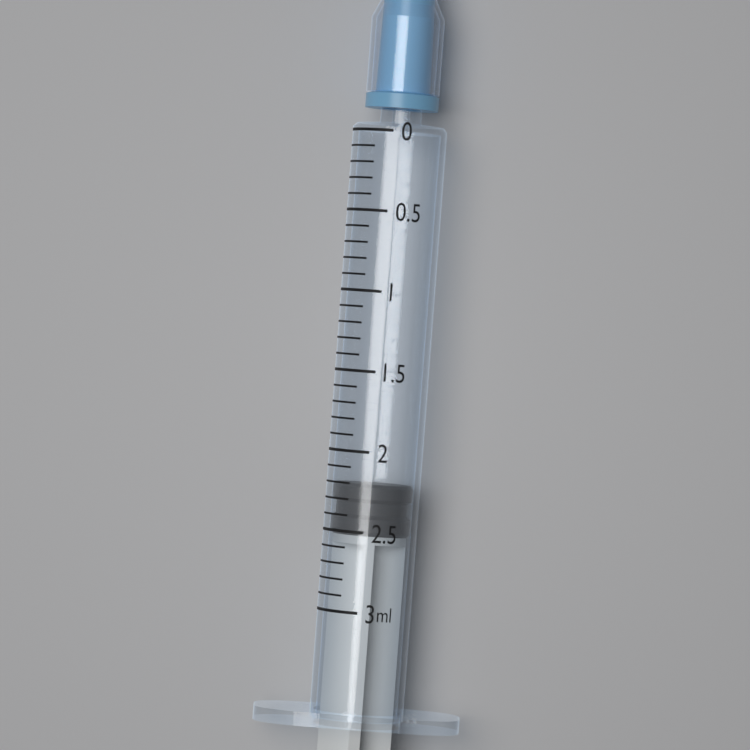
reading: 2.2 ml
